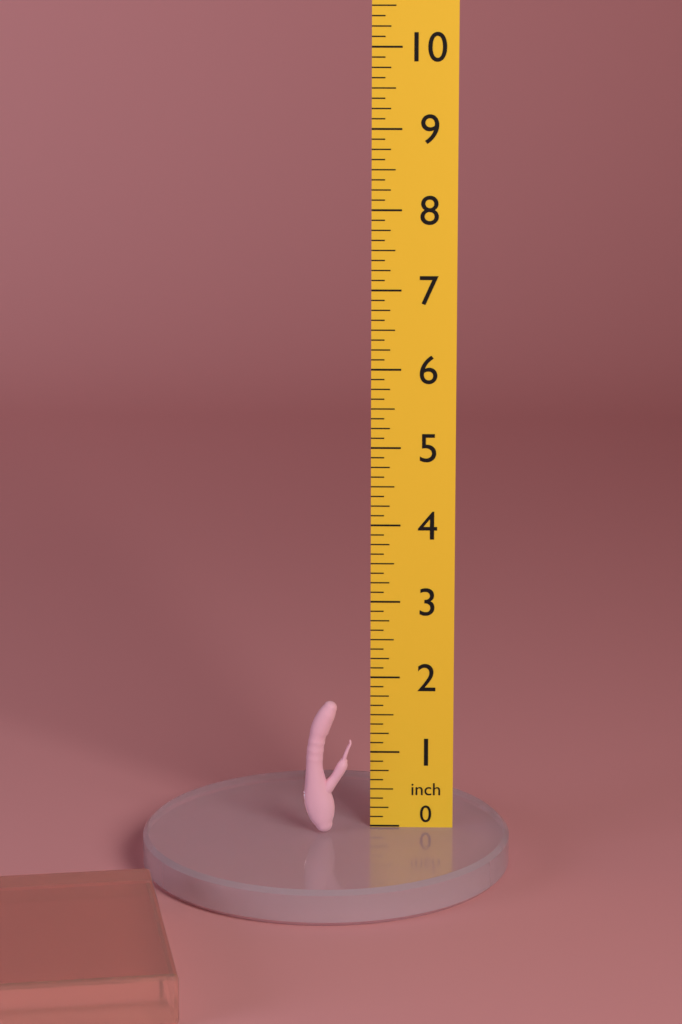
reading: 1.750 inch
